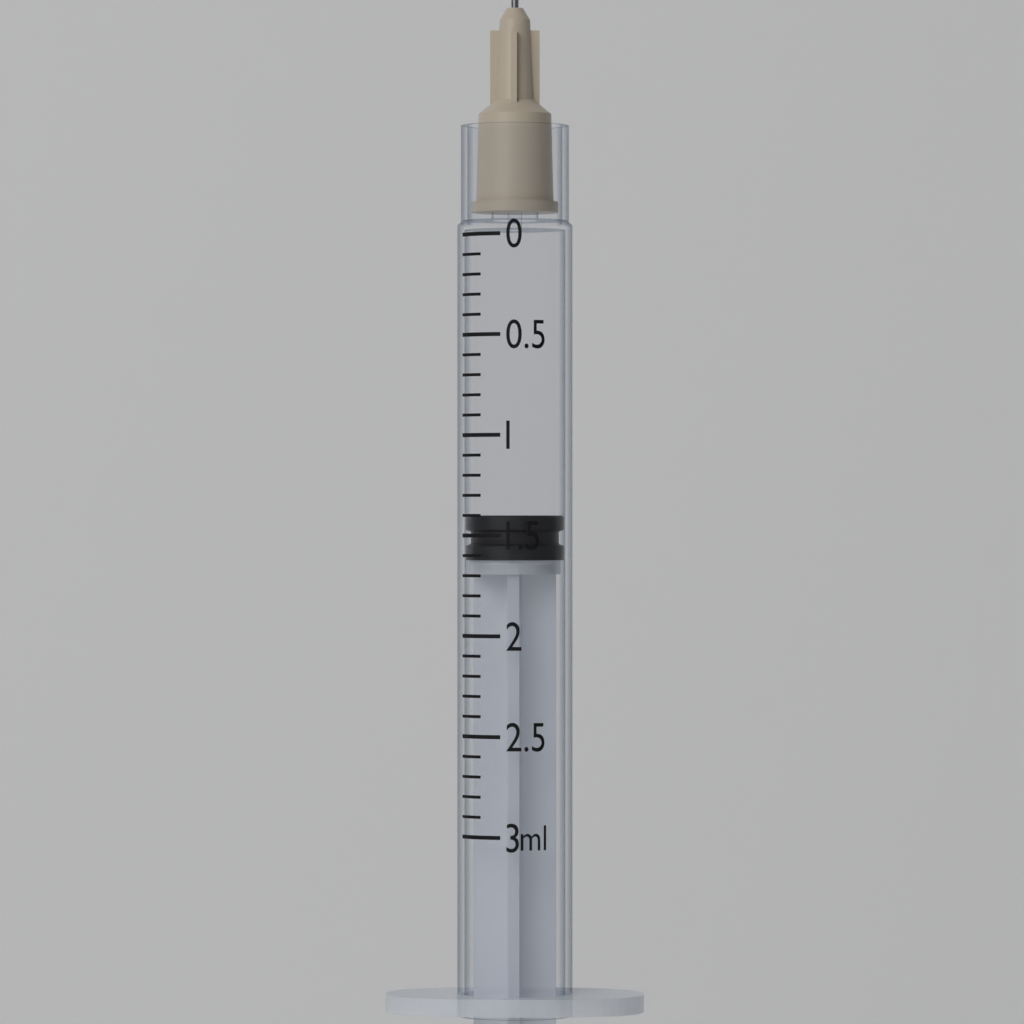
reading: 1.4 ml
